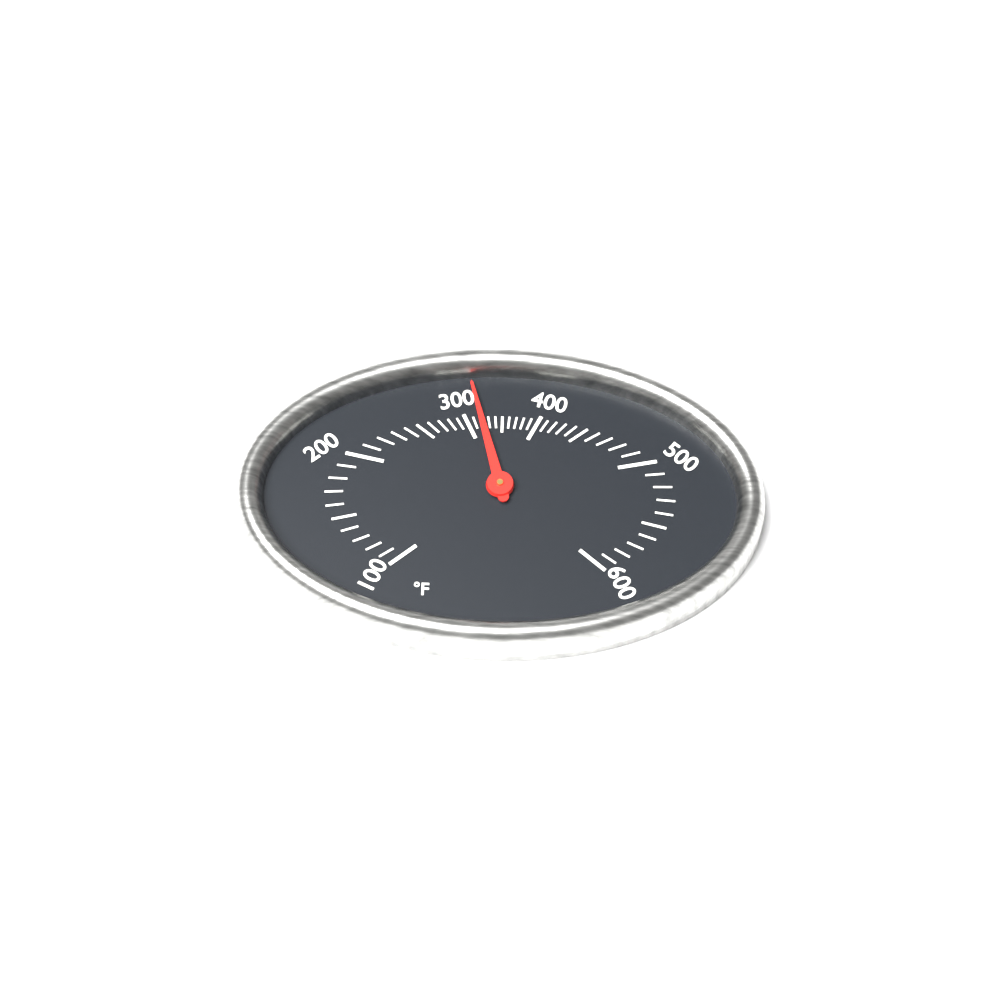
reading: 320 °F
